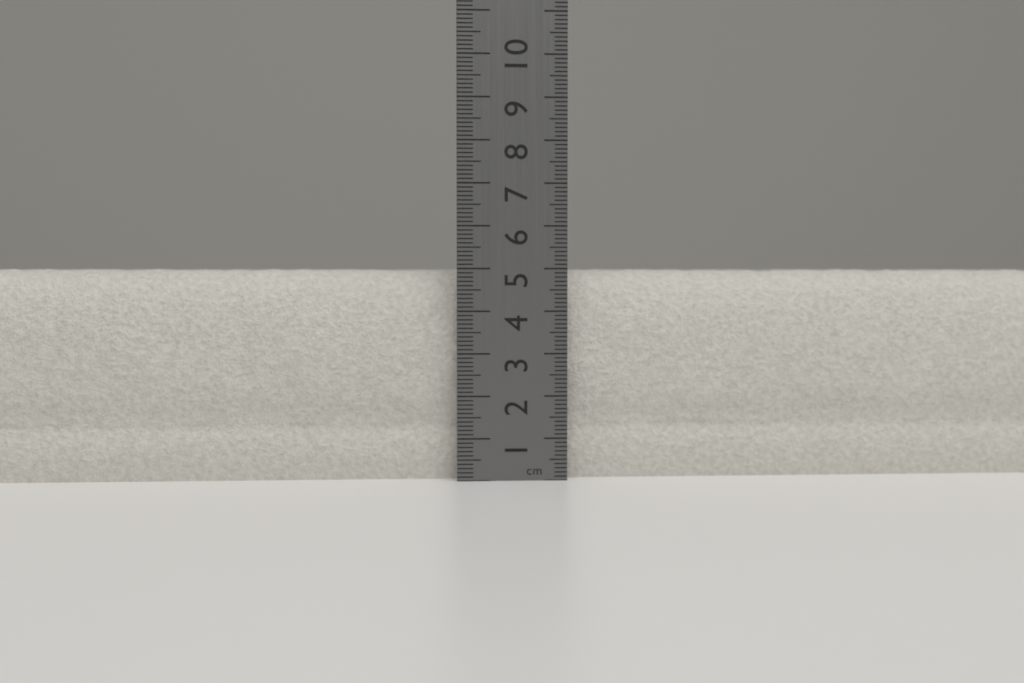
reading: 5.0 cm
